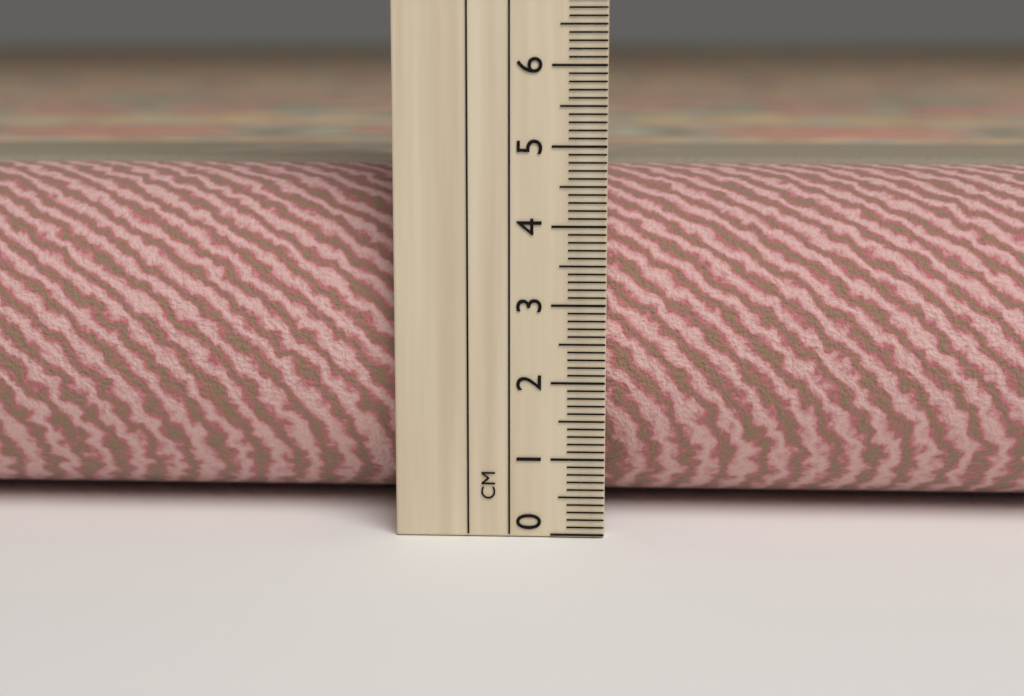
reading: 4.6 cm
